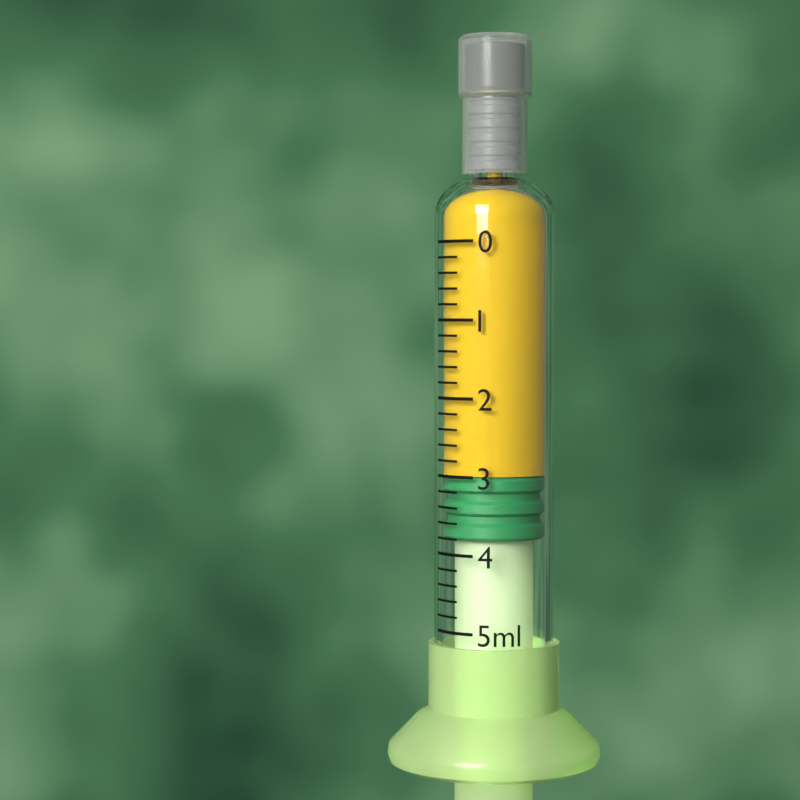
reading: 3.0 ml
